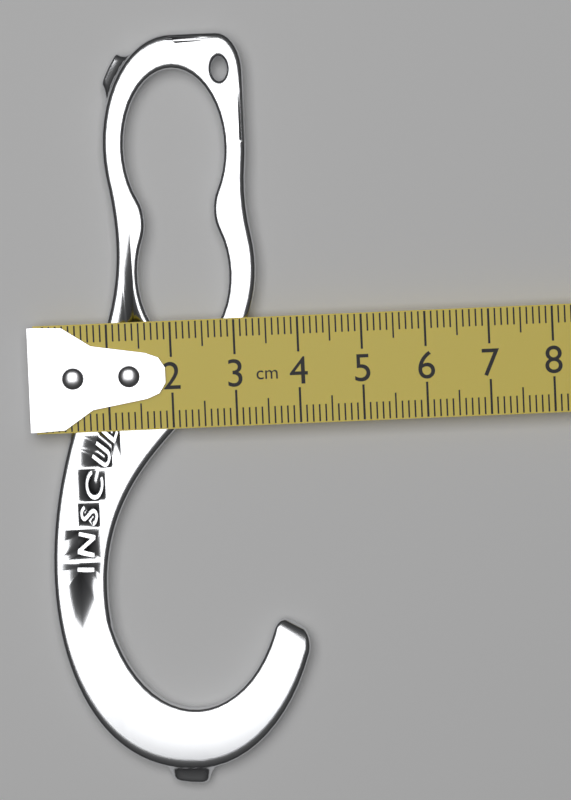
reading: 4.0 cm
